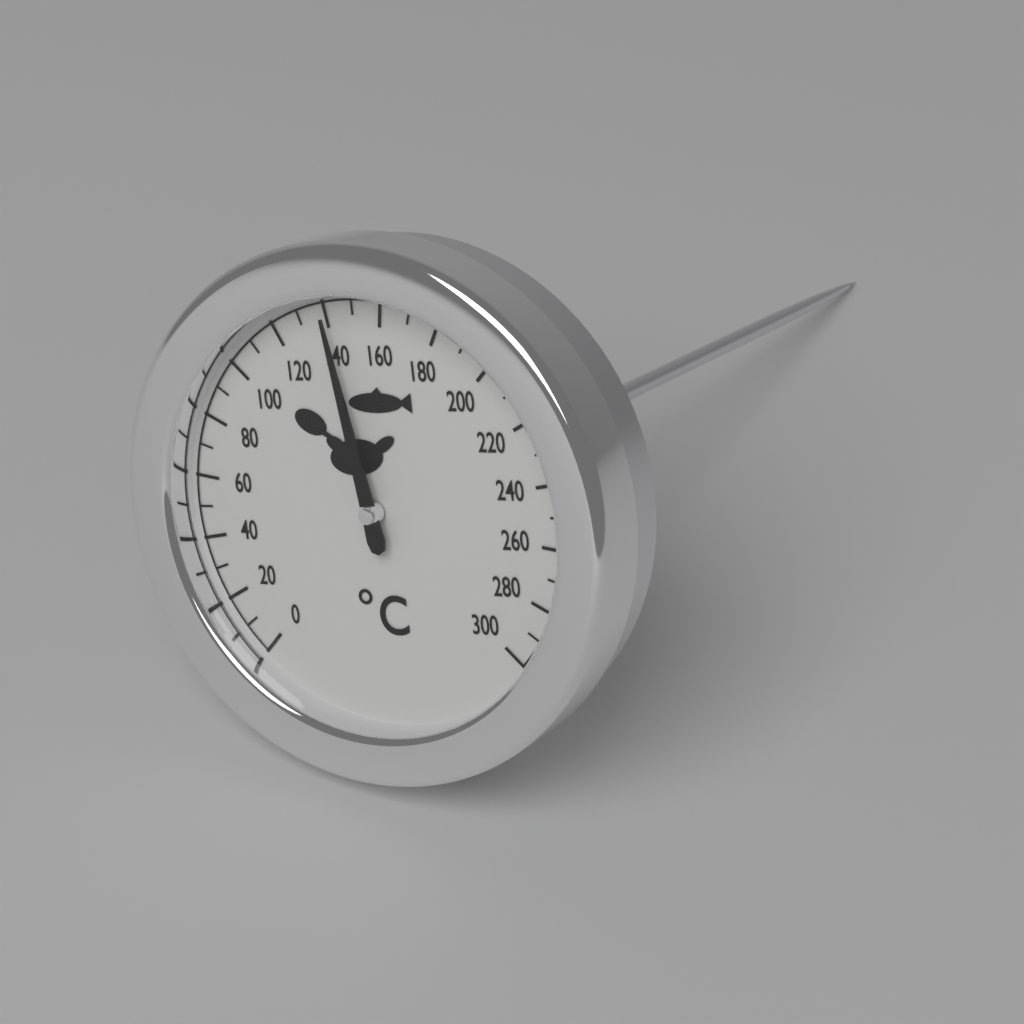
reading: 140 °C
